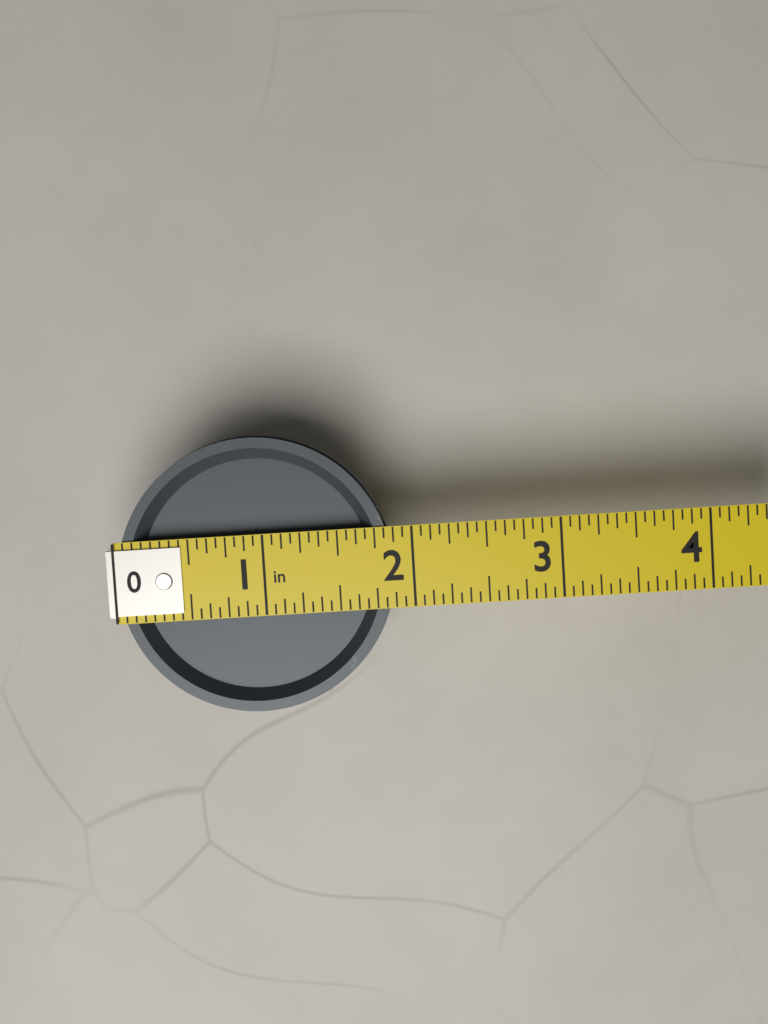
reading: 1.8750 in
